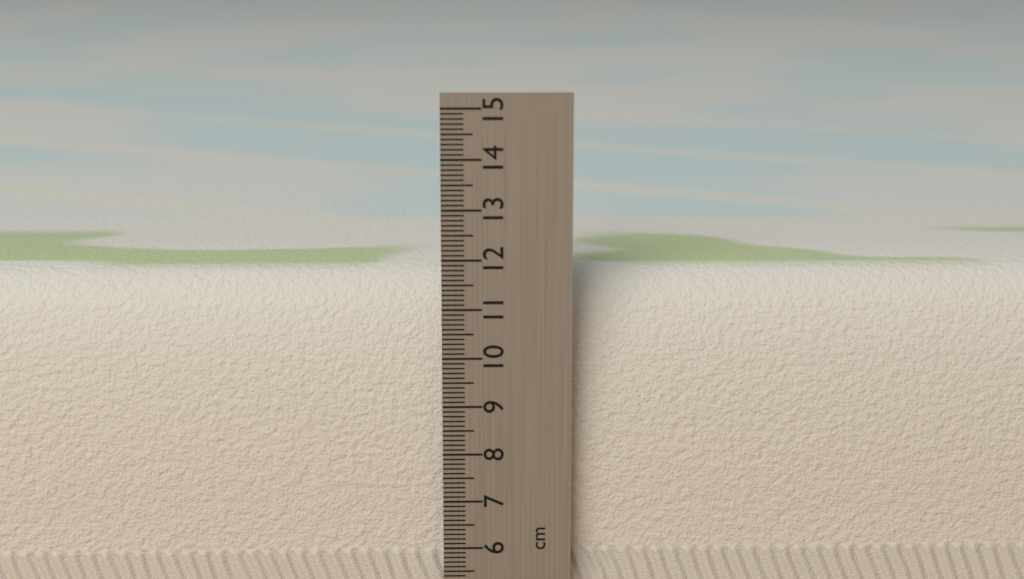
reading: 11.6 cm
